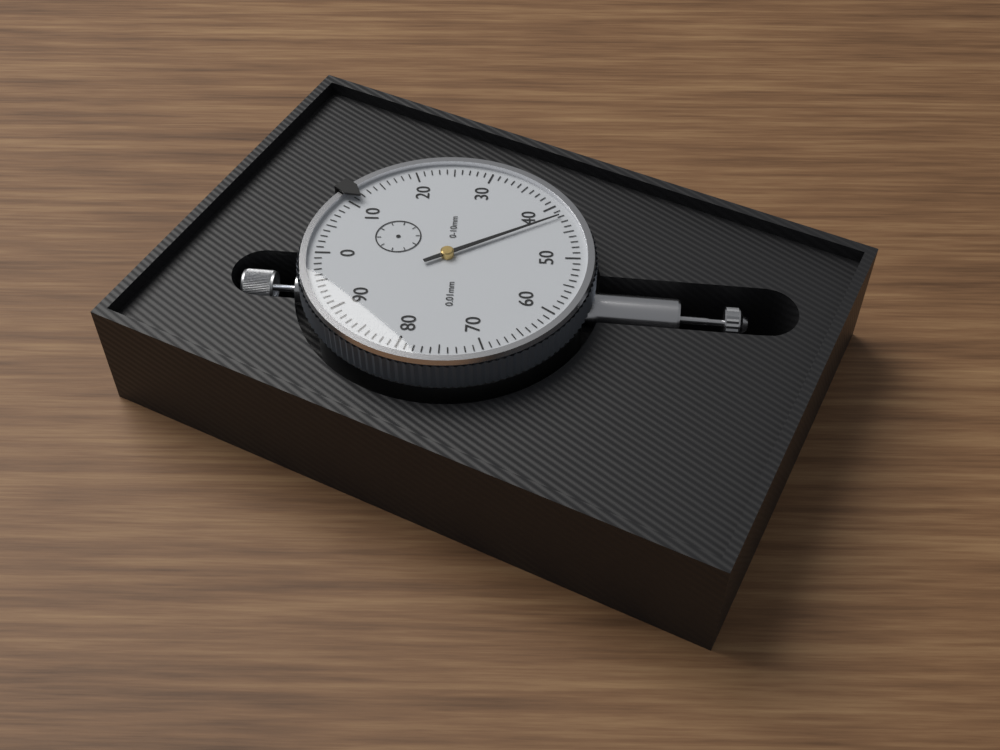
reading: 0.42 mm
